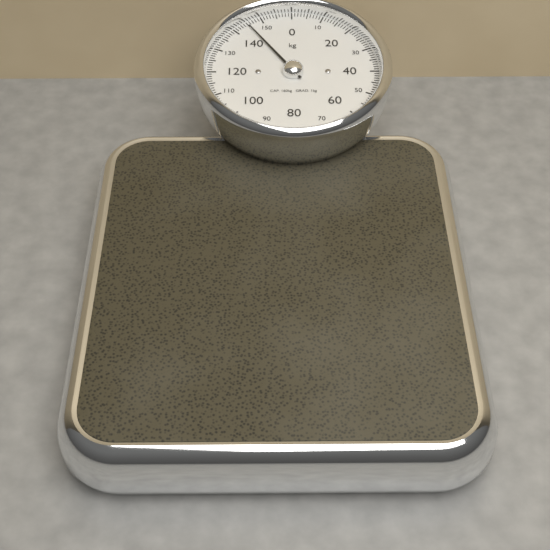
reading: 145 kg
